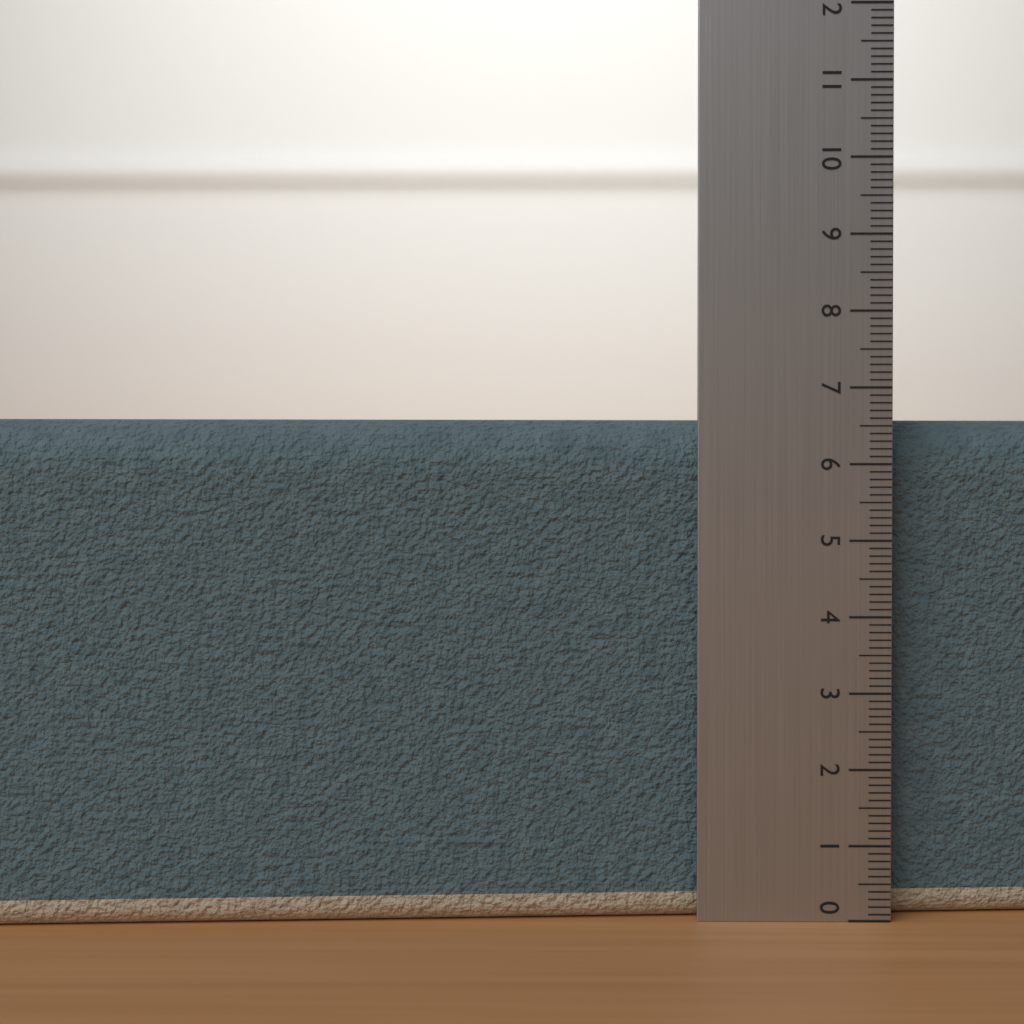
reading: 6.6 (no unit)
